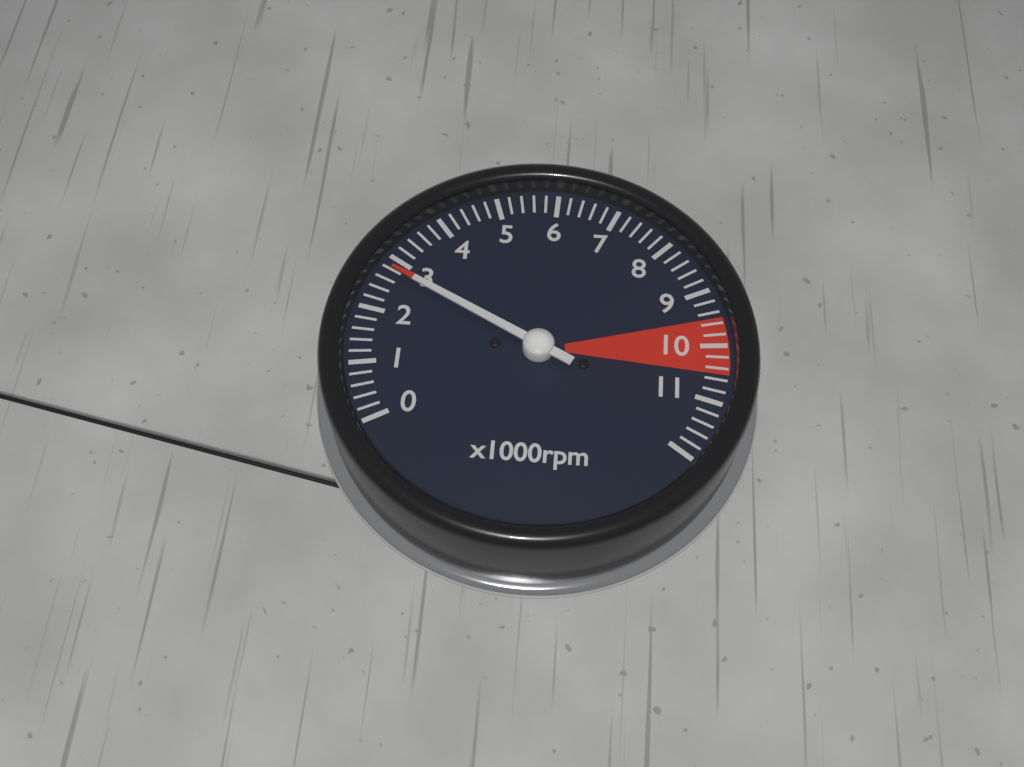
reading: 2800 rpm
